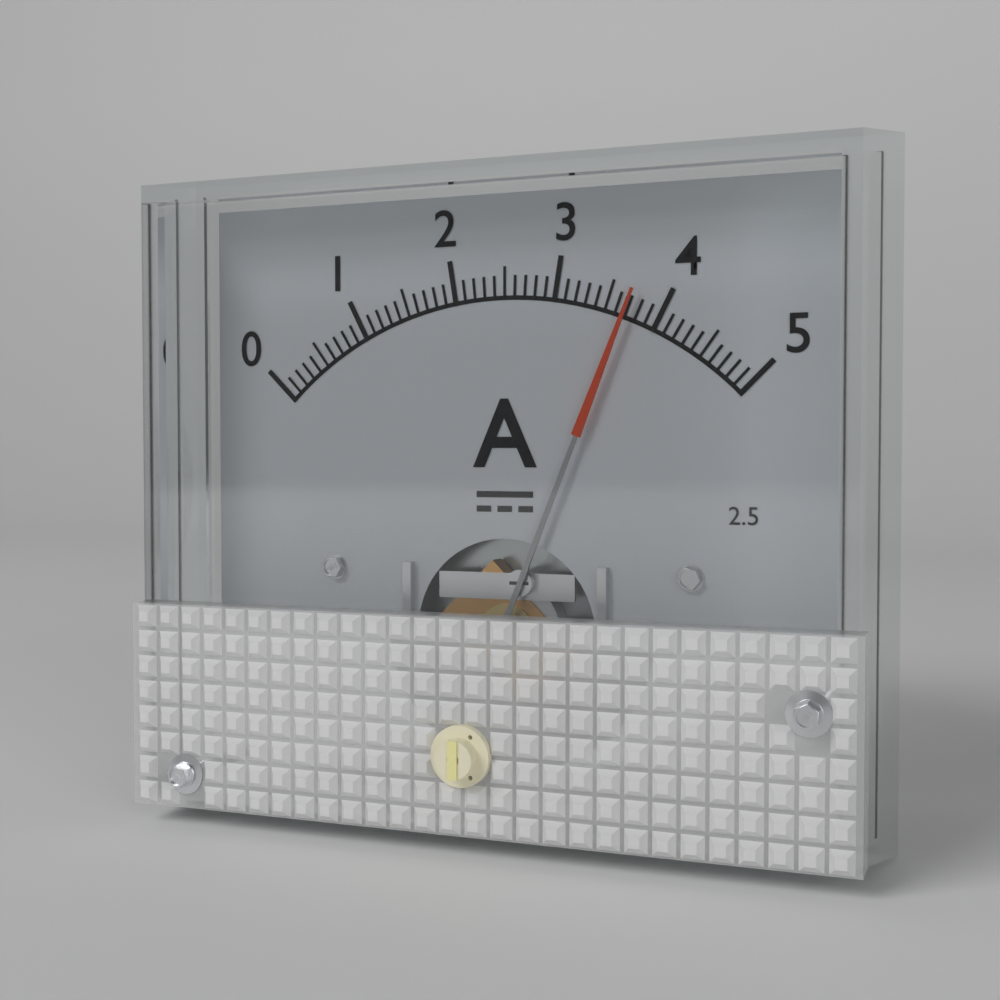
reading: 3.7 A
